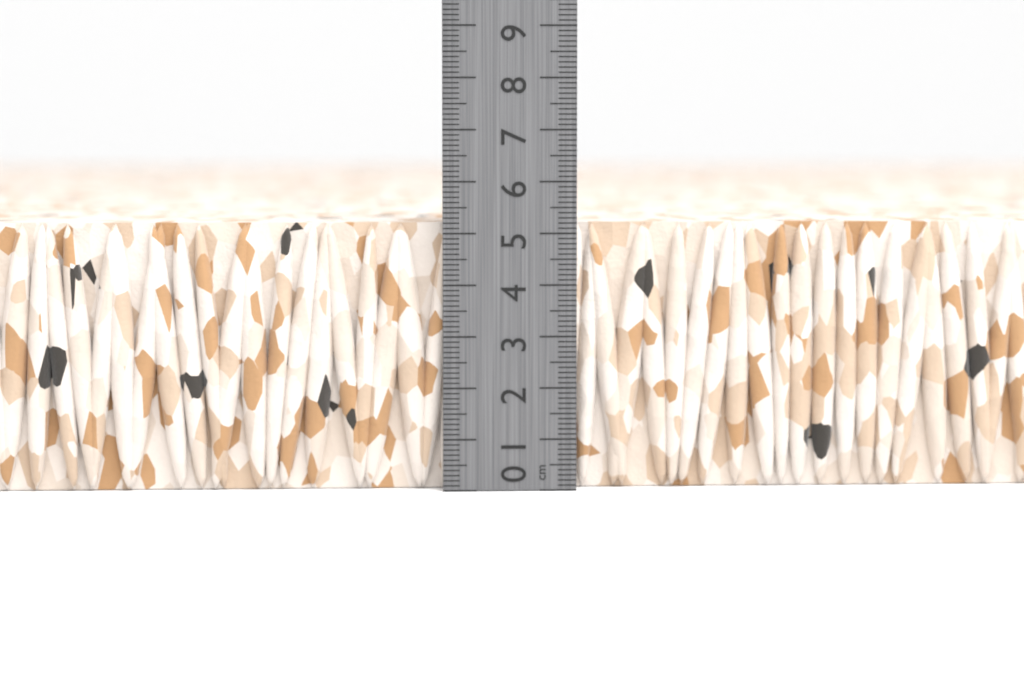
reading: 5.2 cm
